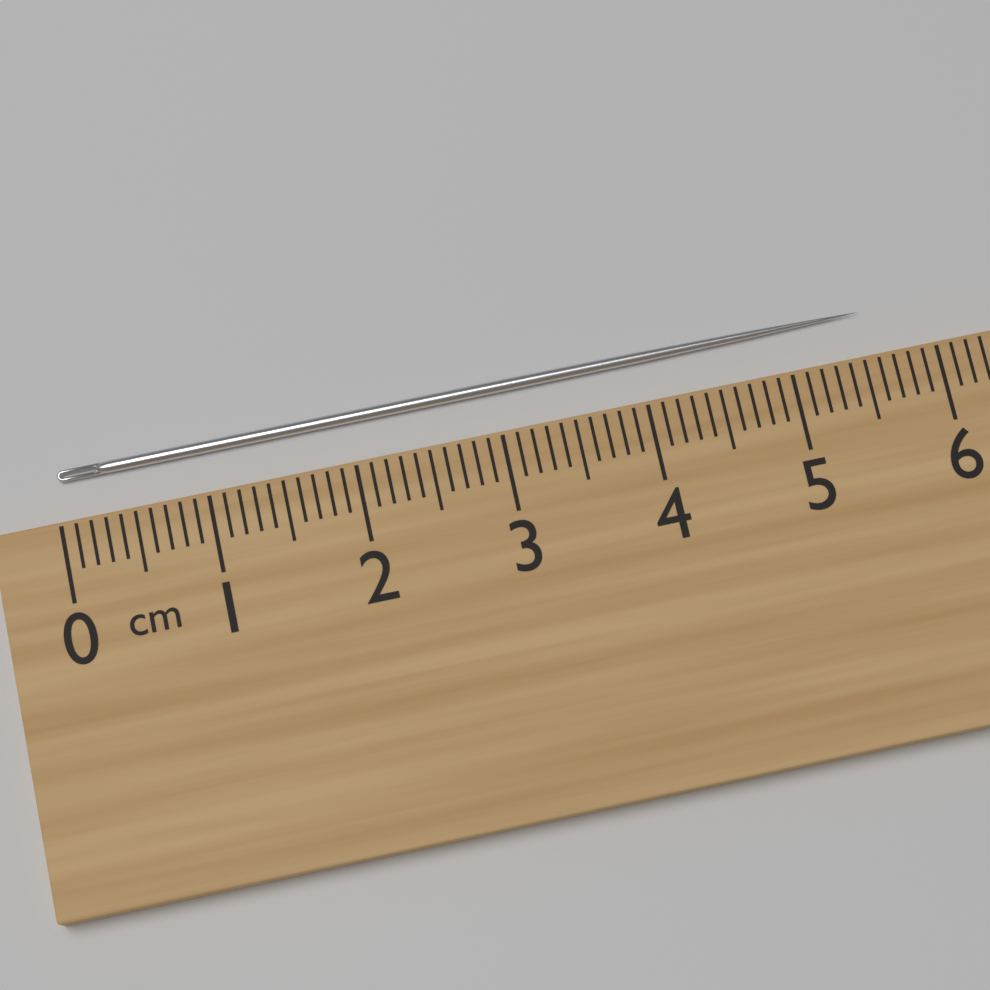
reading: 5.6 cm
